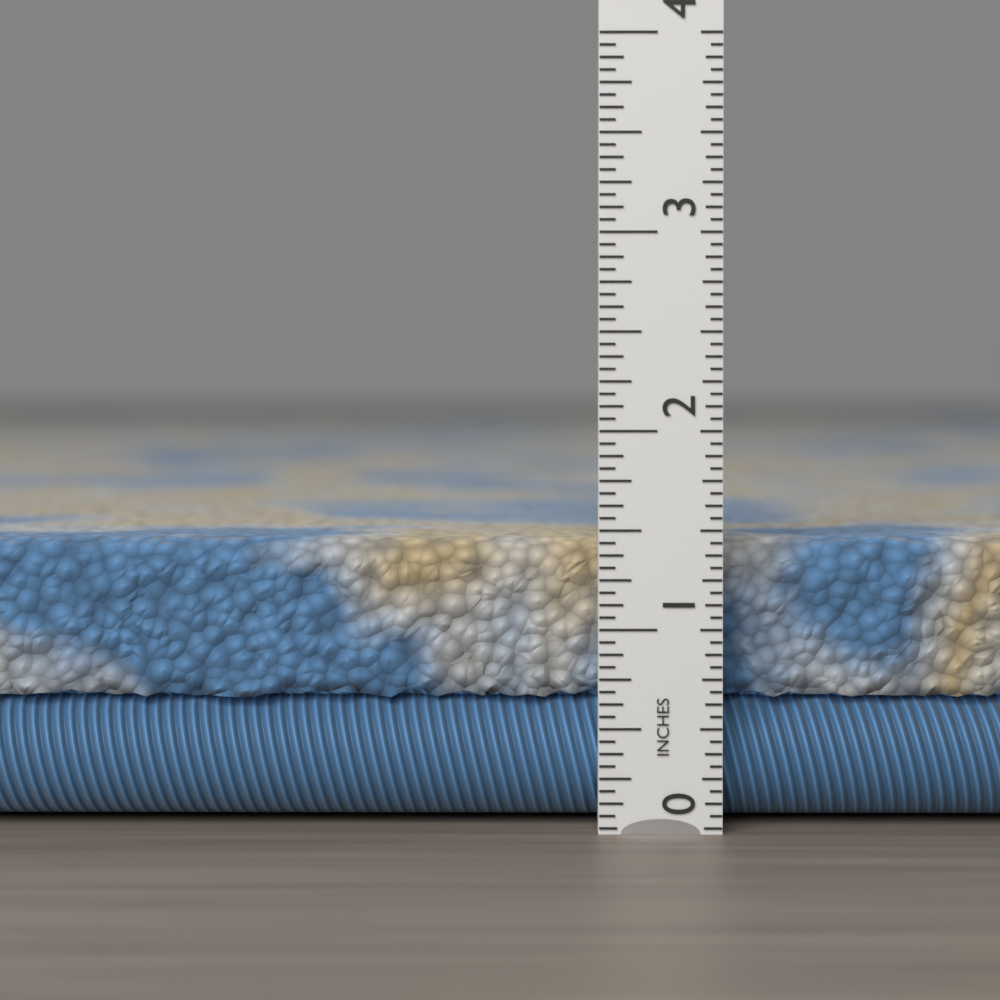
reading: 1.4375 in
